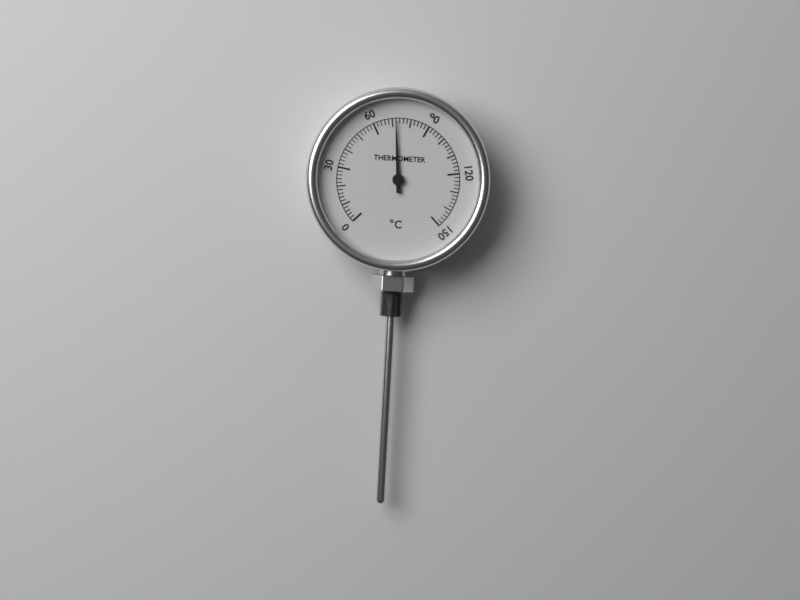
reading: 72 °C
